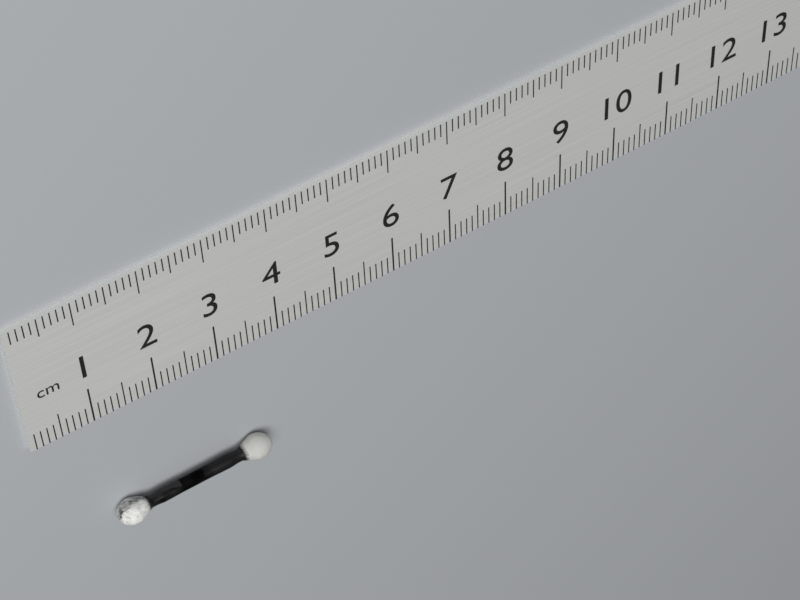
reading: 3.6 cm
